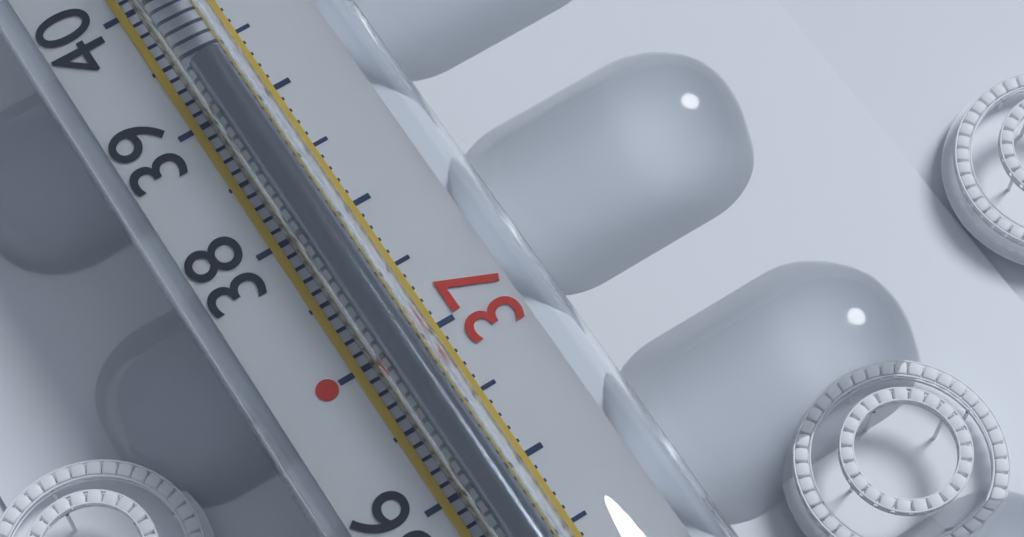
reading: 39.3 °C
